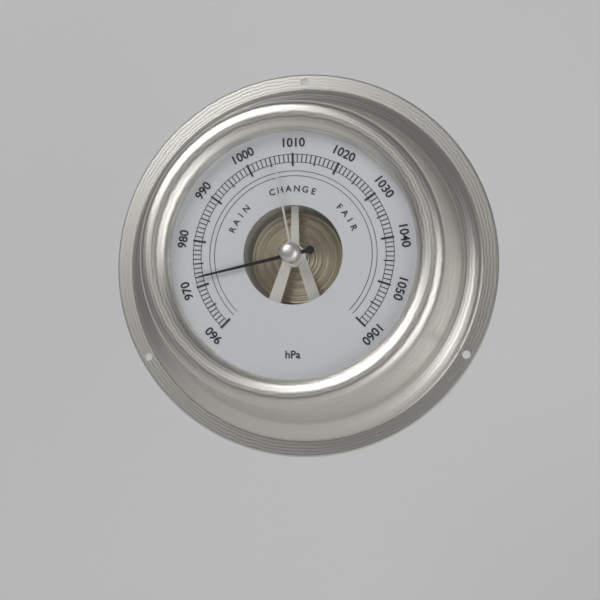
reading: 972 hPa
